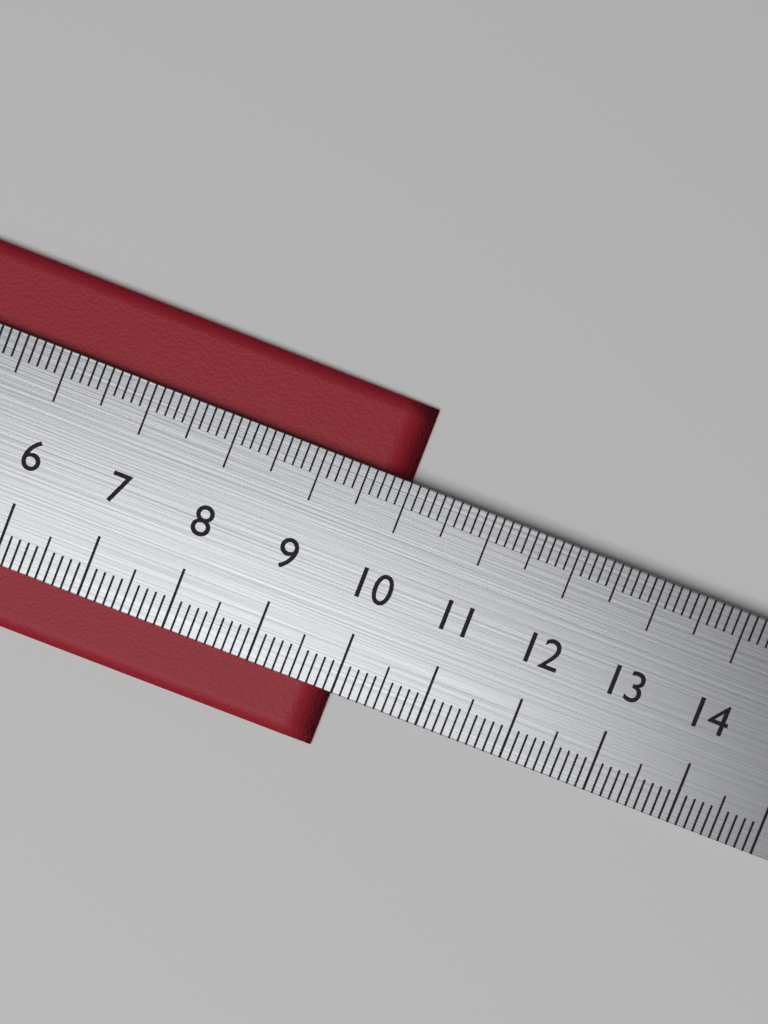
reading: 10.0 cm
